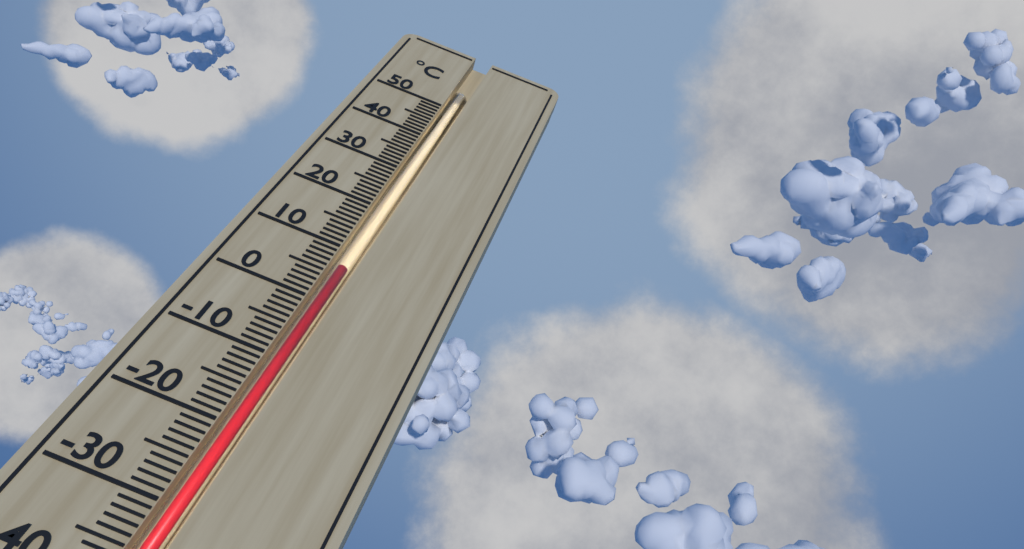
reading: 7 °C
